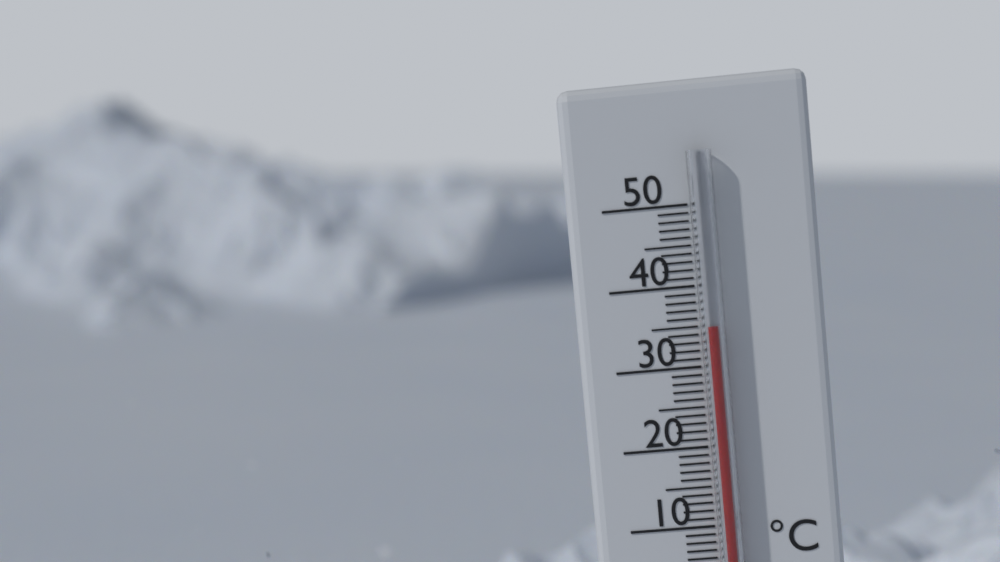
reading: 35 °C
